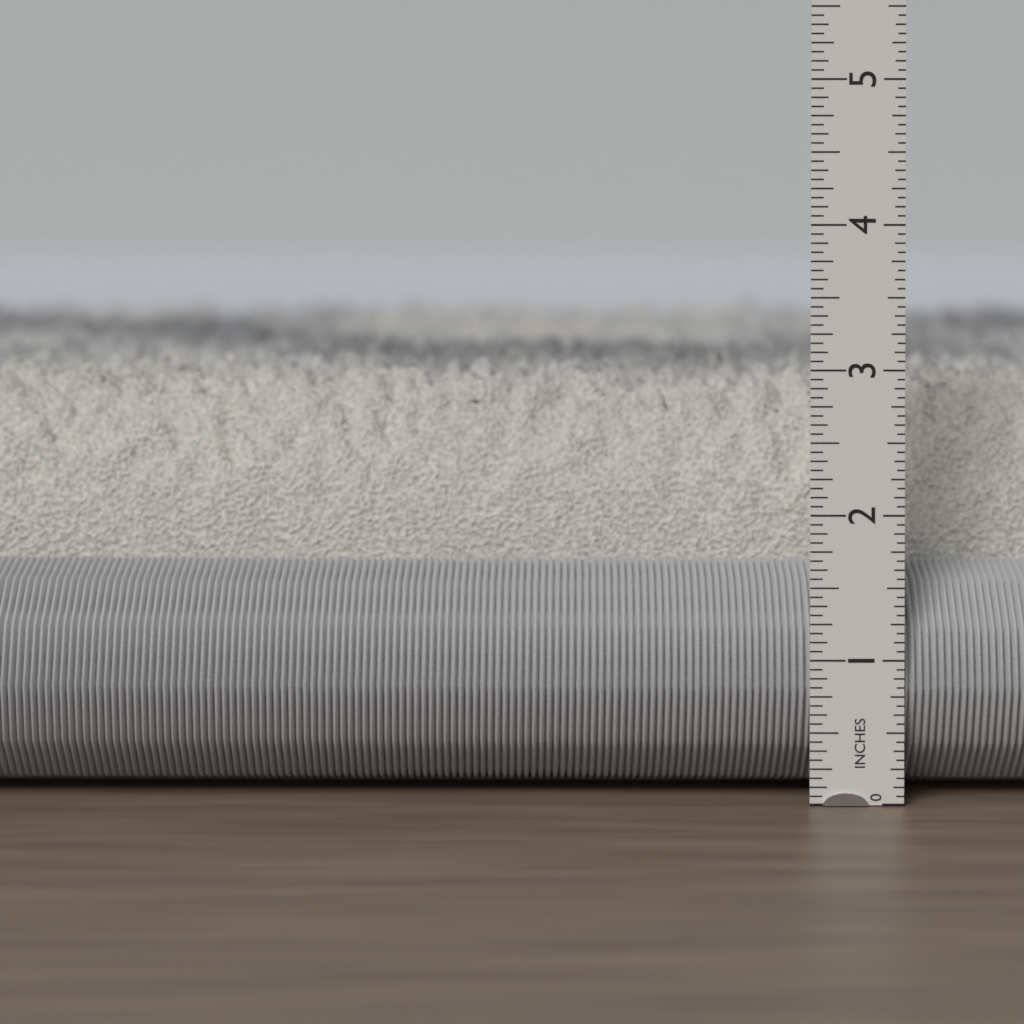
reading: 3.0000 in
